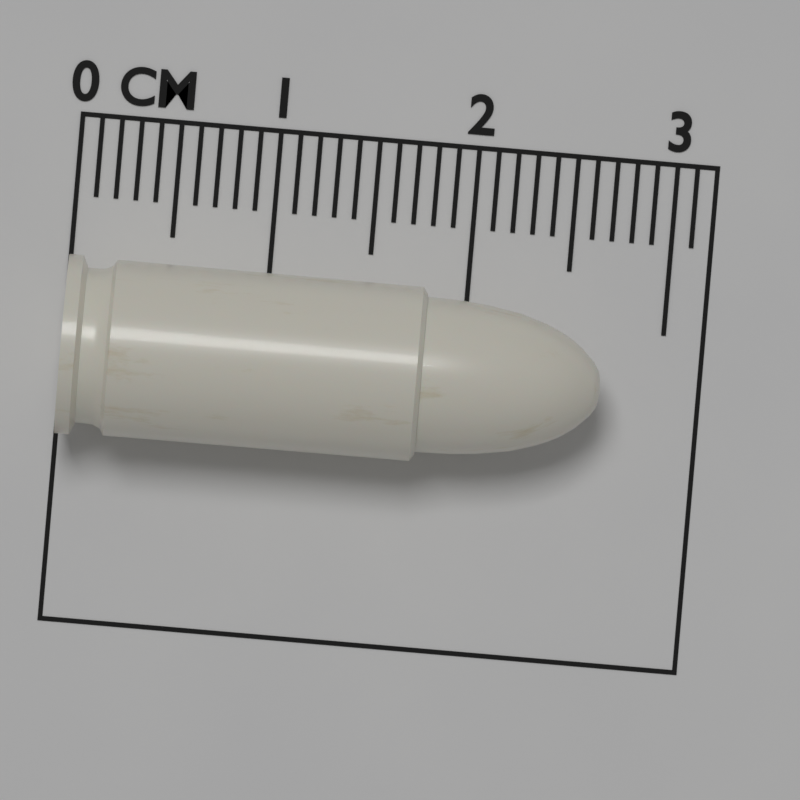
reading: 2.7 cm
